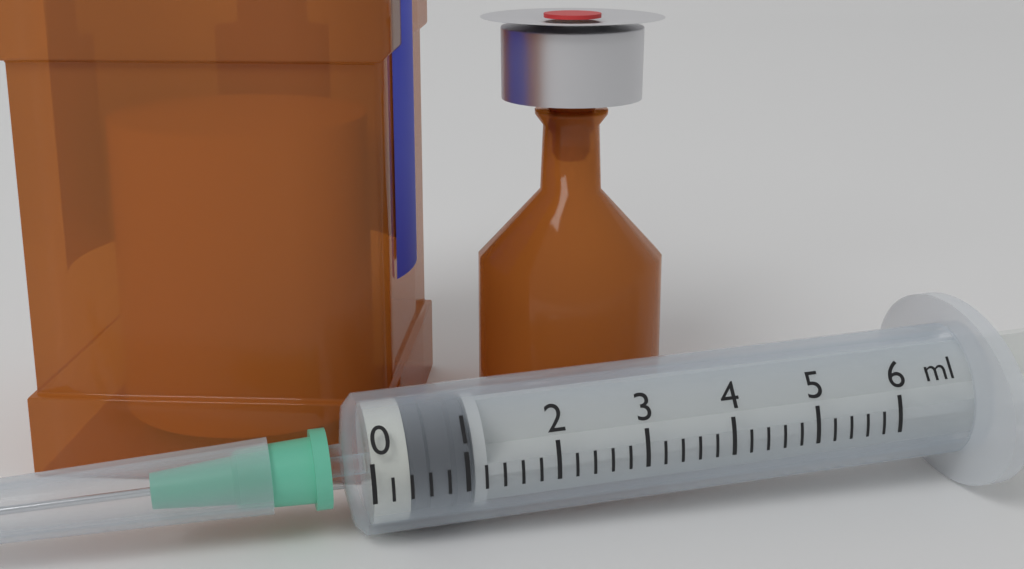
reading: 0.4 ml
